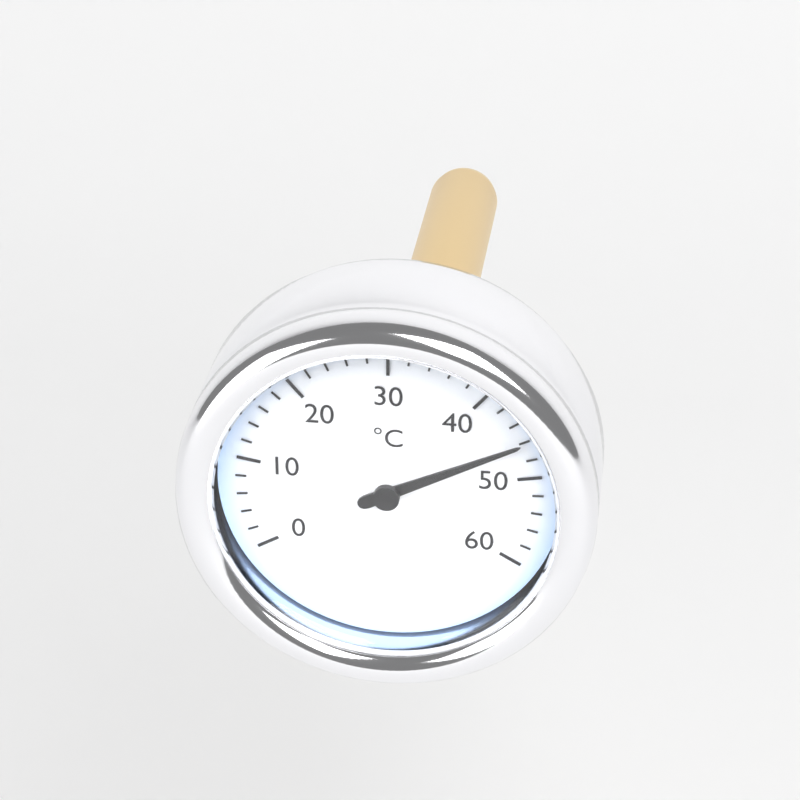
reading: 46 °C
